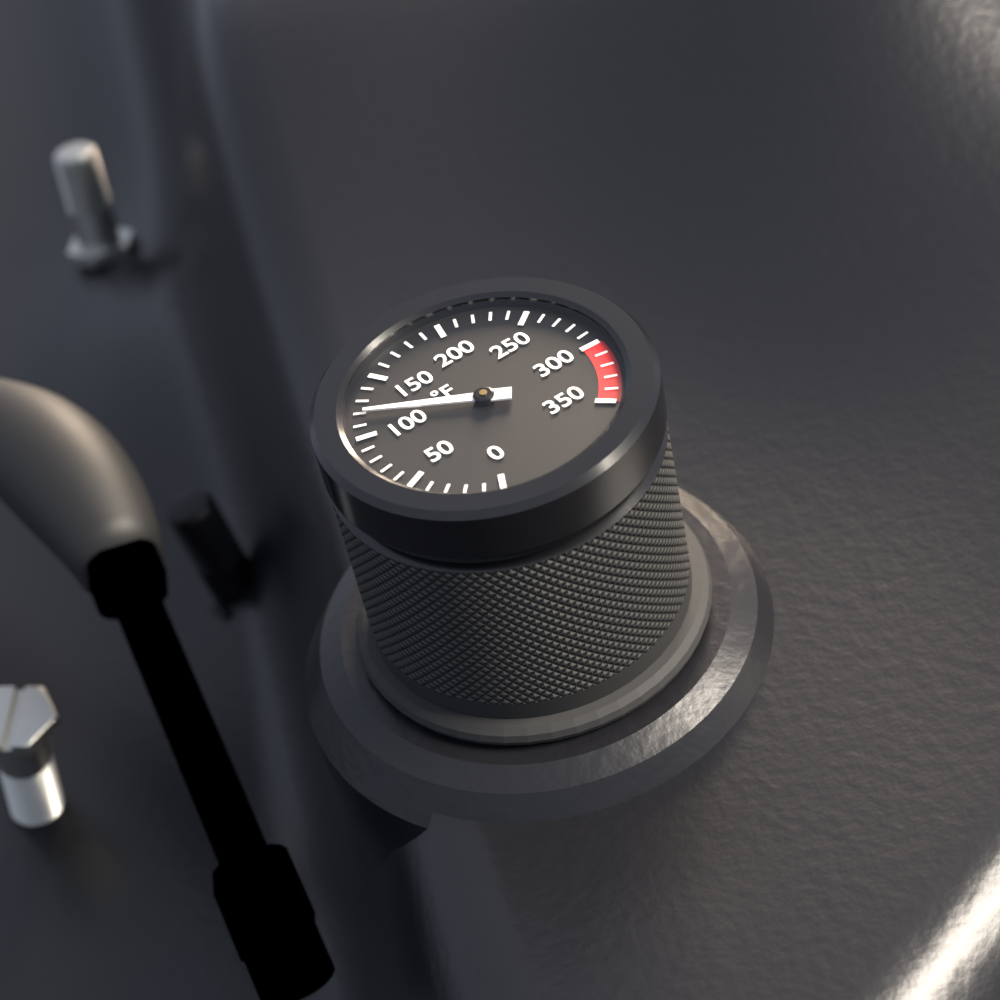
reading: 120 °F
